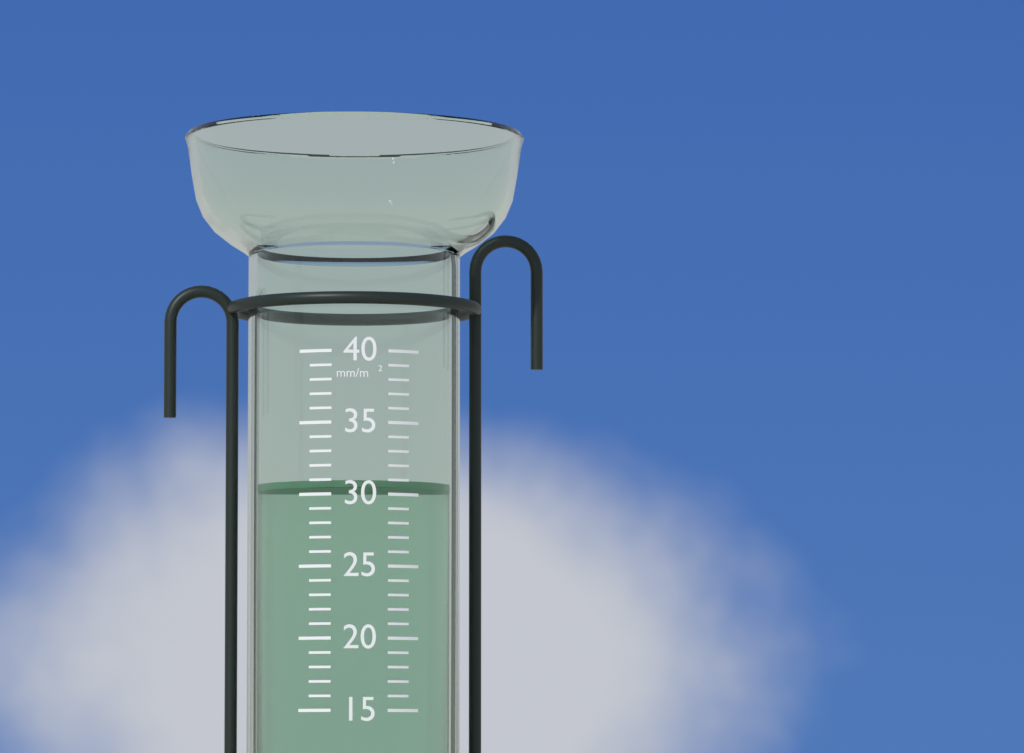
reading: 31 mm/m²
